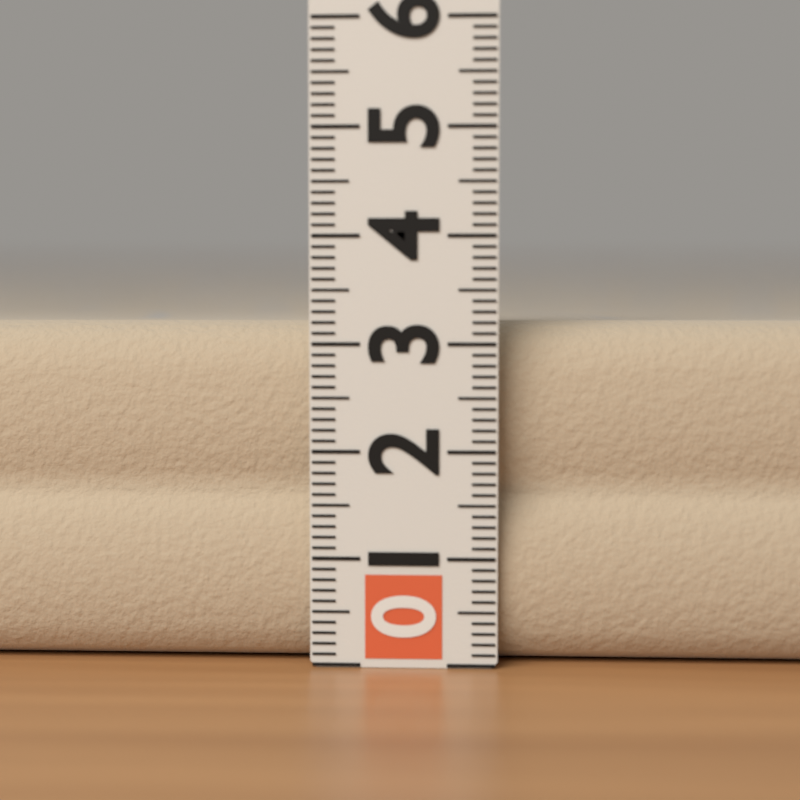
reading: 3.2 (no unit)
